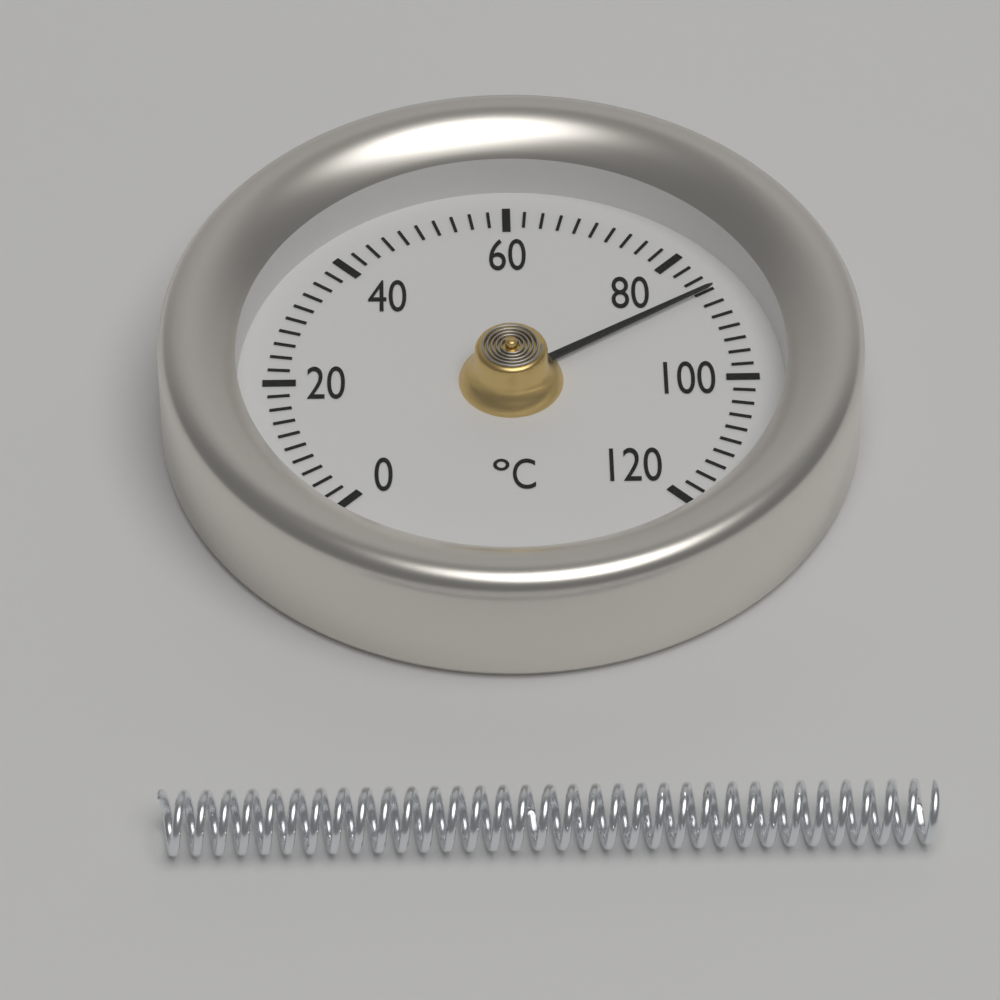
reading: 86 °C
